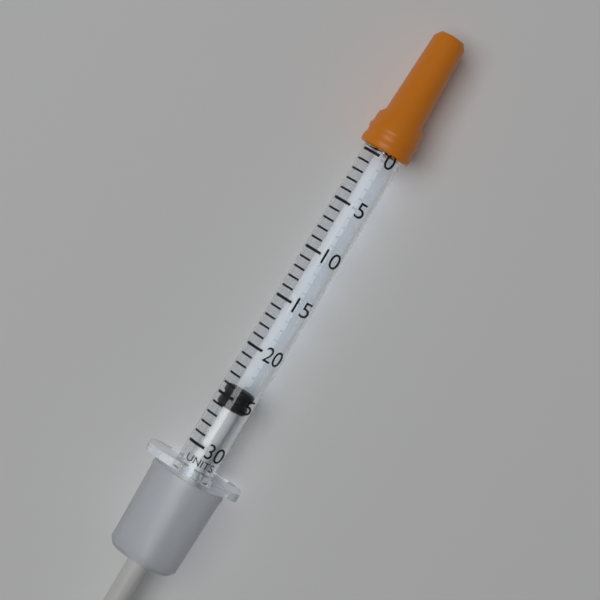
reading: 24 units
